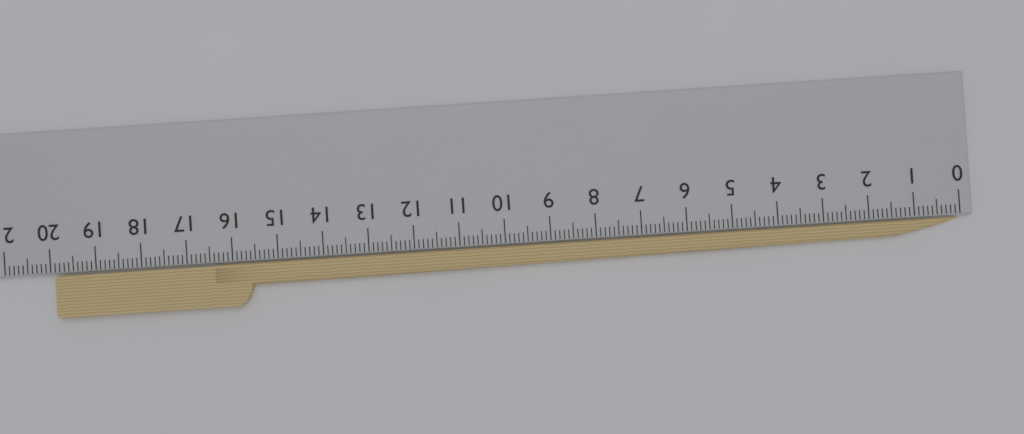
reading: 19.9 cm
